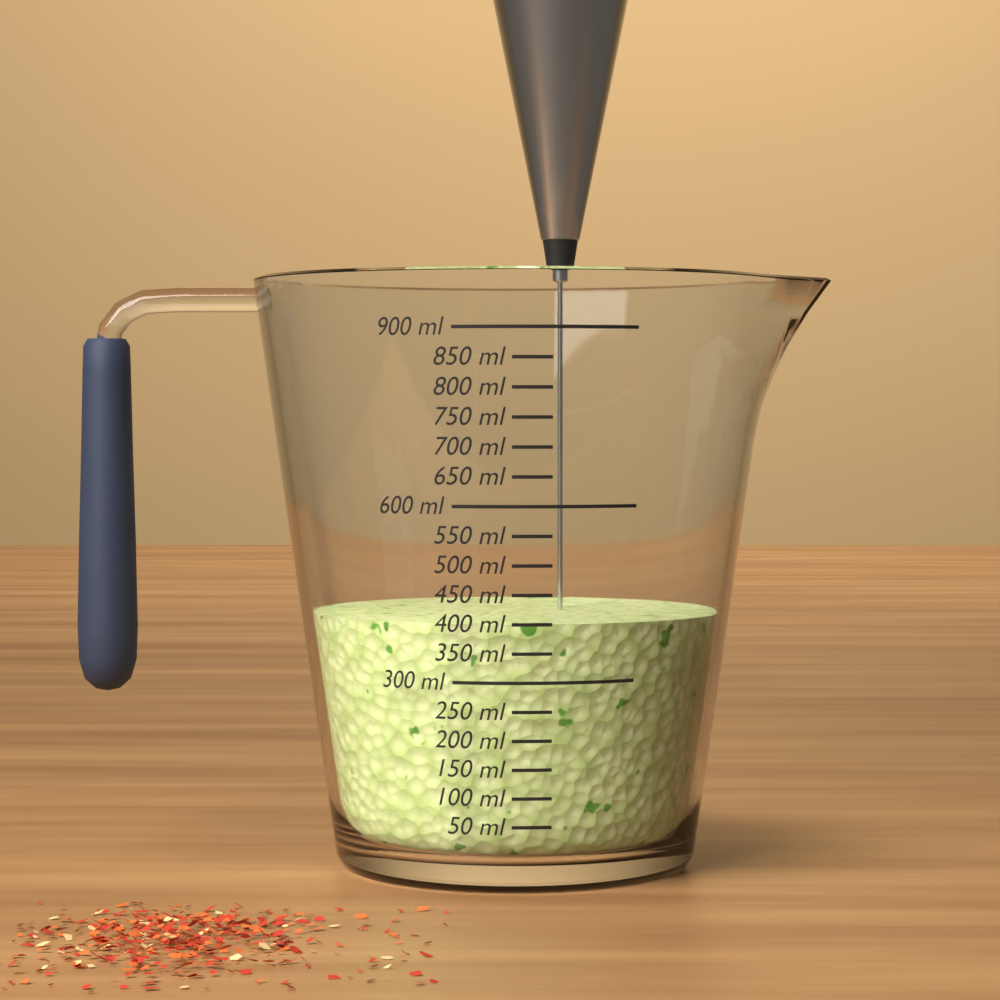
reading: 400 ml
